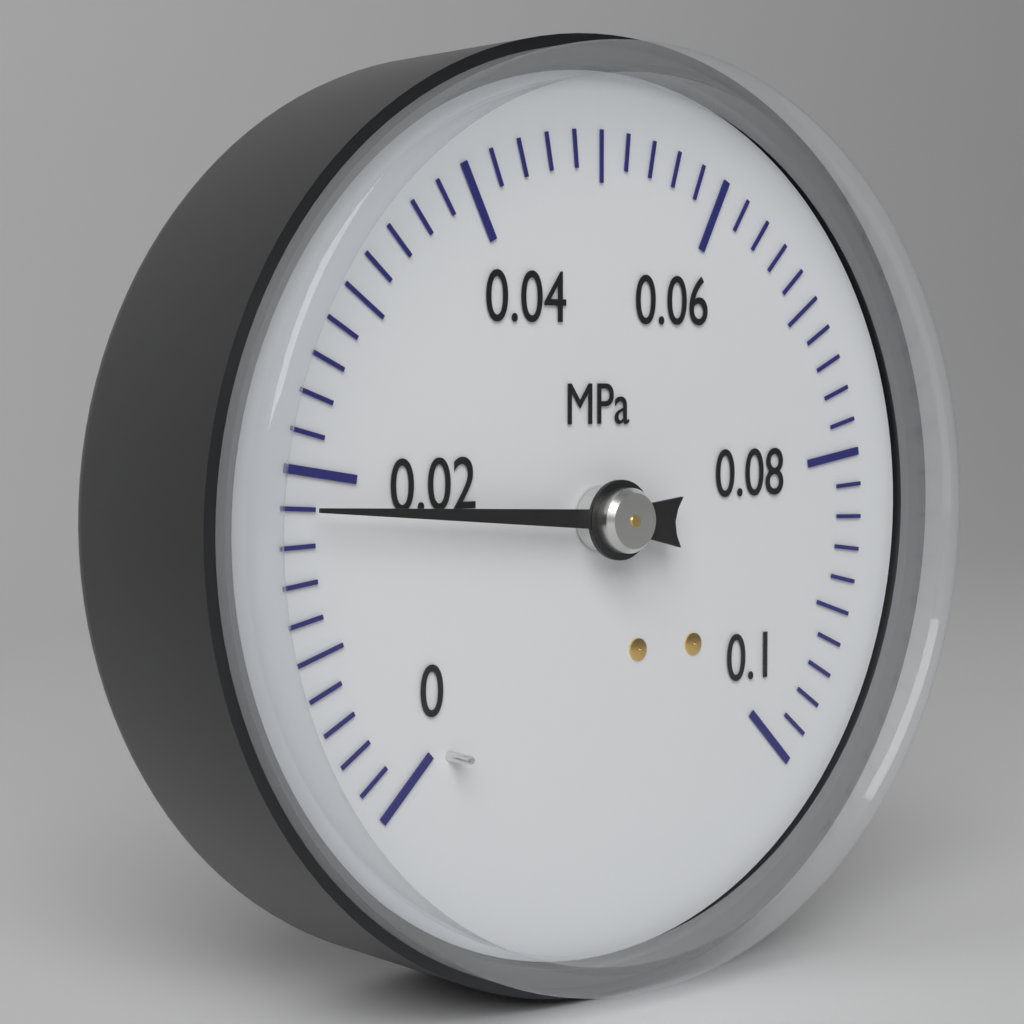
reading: 0.018 MPa
